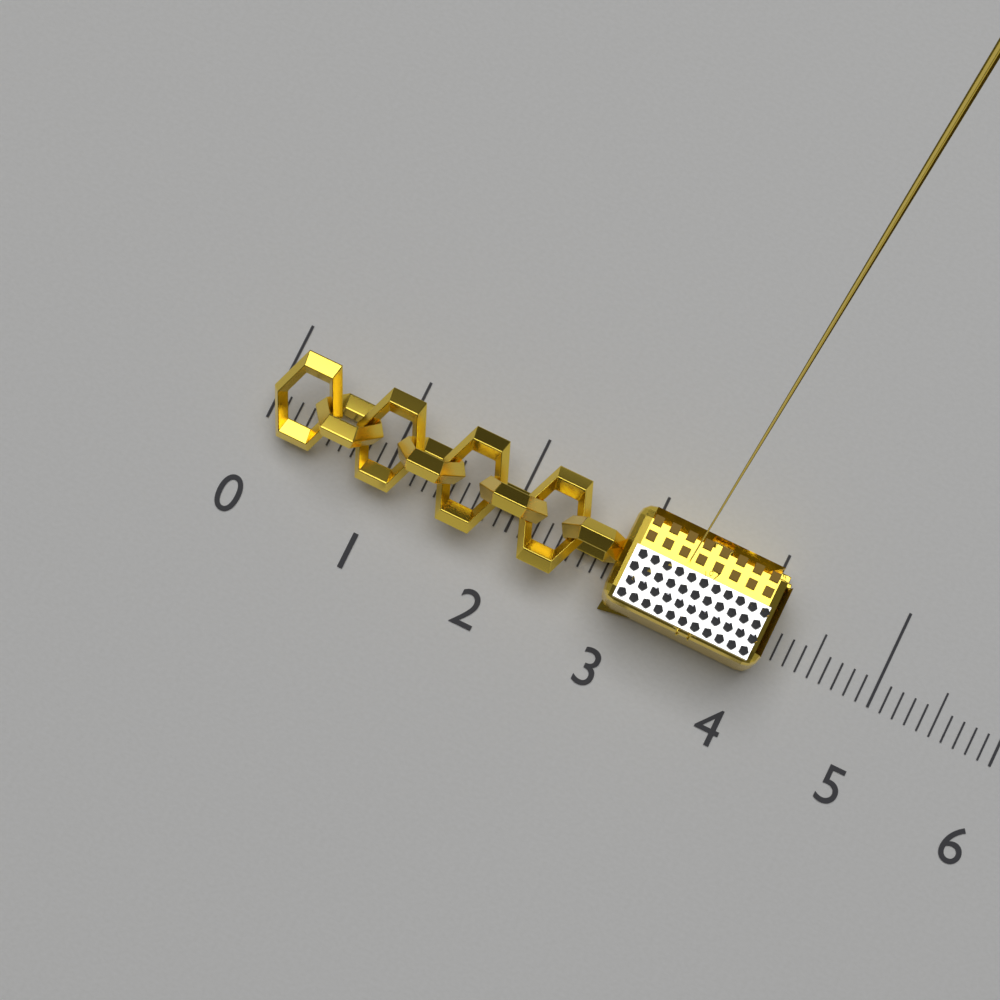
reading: 4.1 (no unit)
